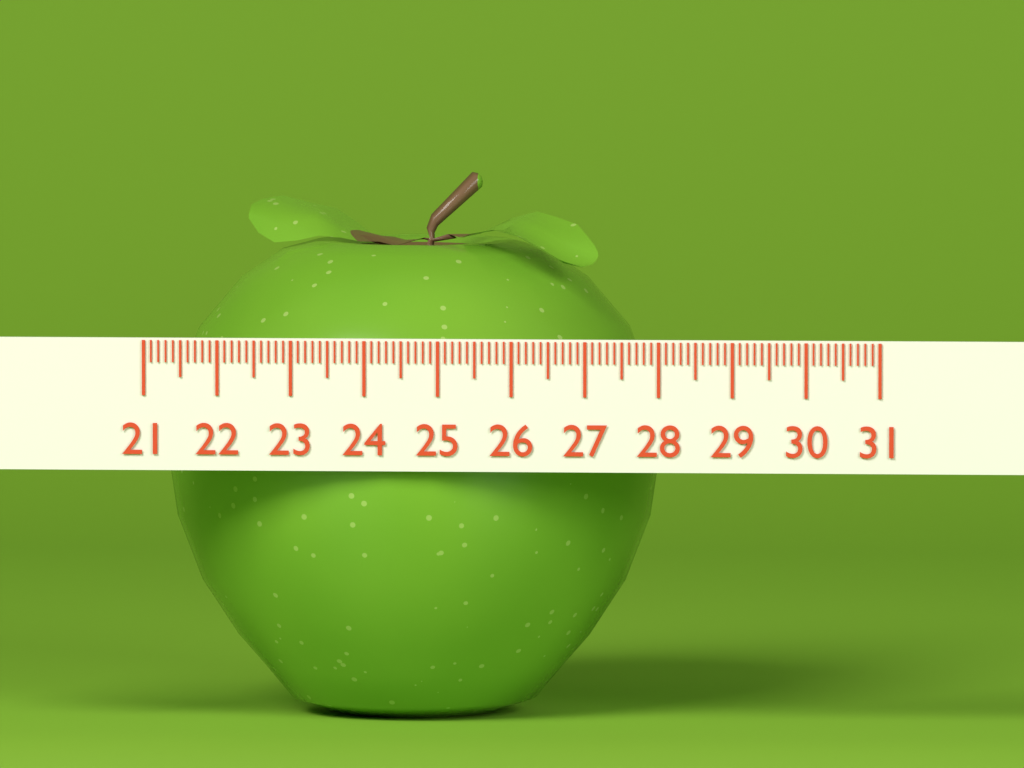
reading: 27.8 (no unit)
